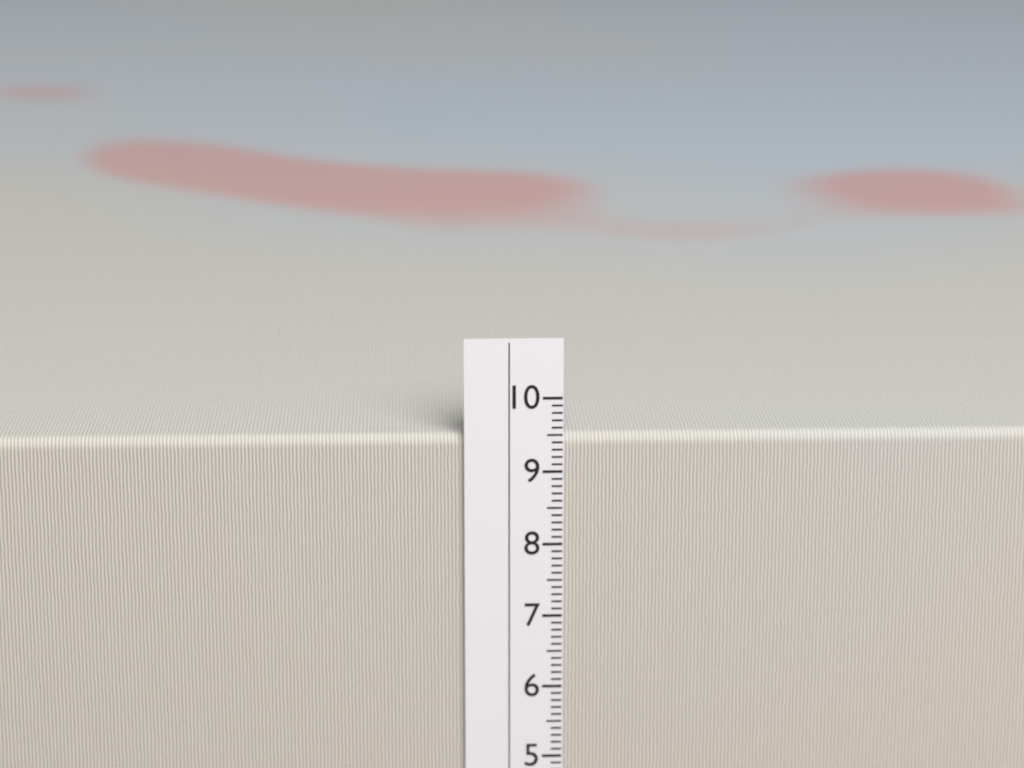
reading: 9.5 cm
